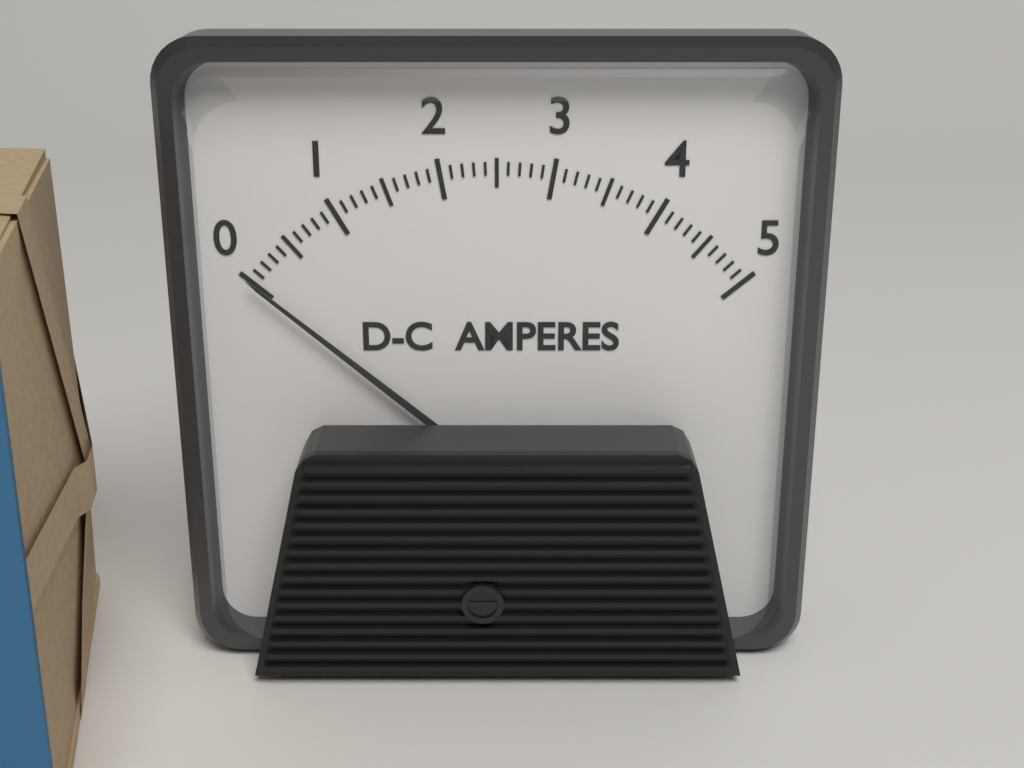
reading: 0.0 A
